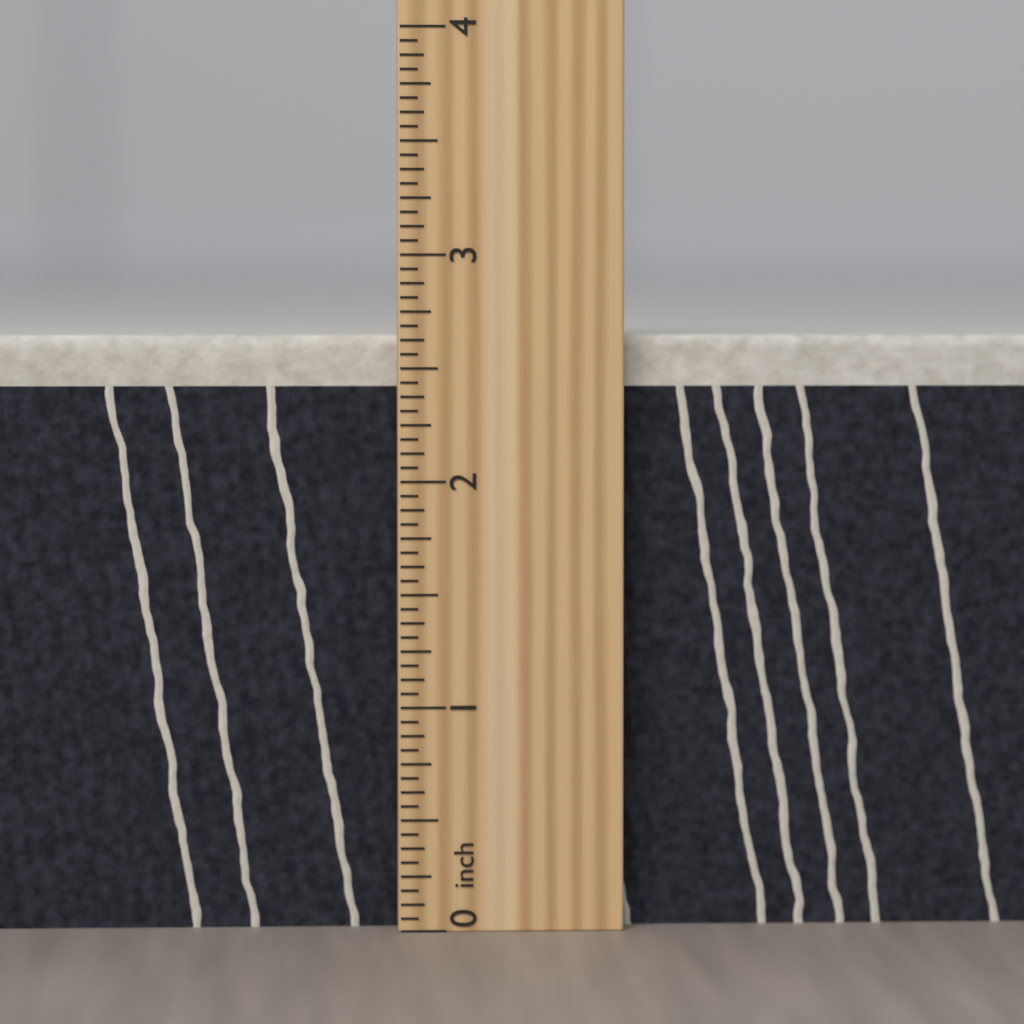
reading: 2.6875 inch
